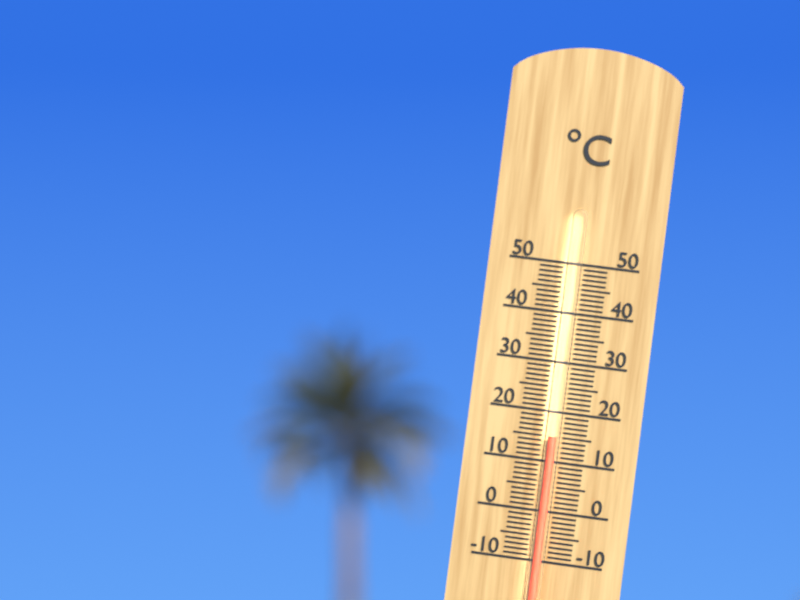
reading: 15 °C
